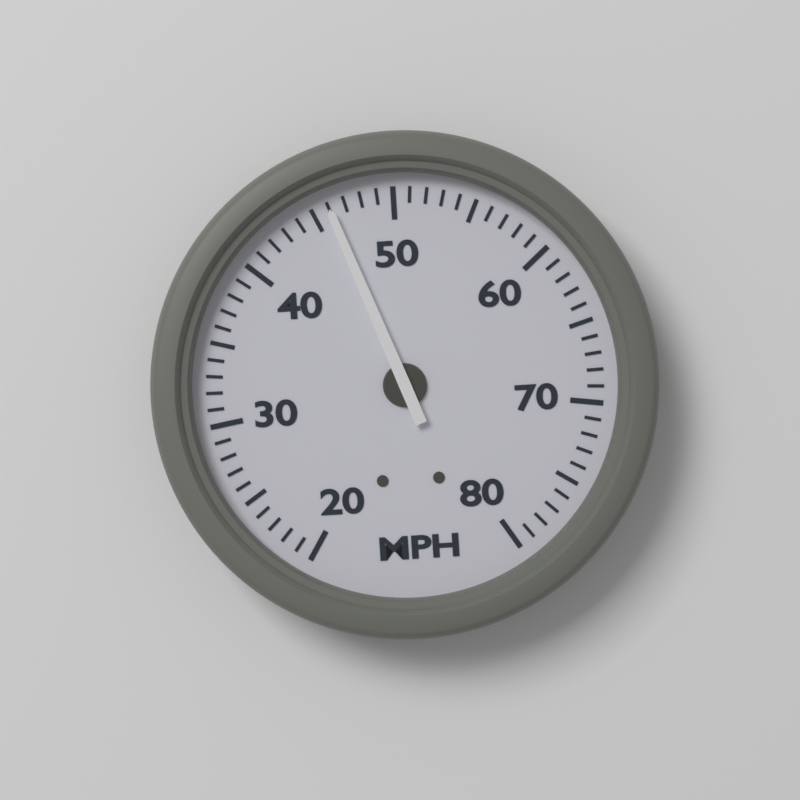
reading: 46 MPH
